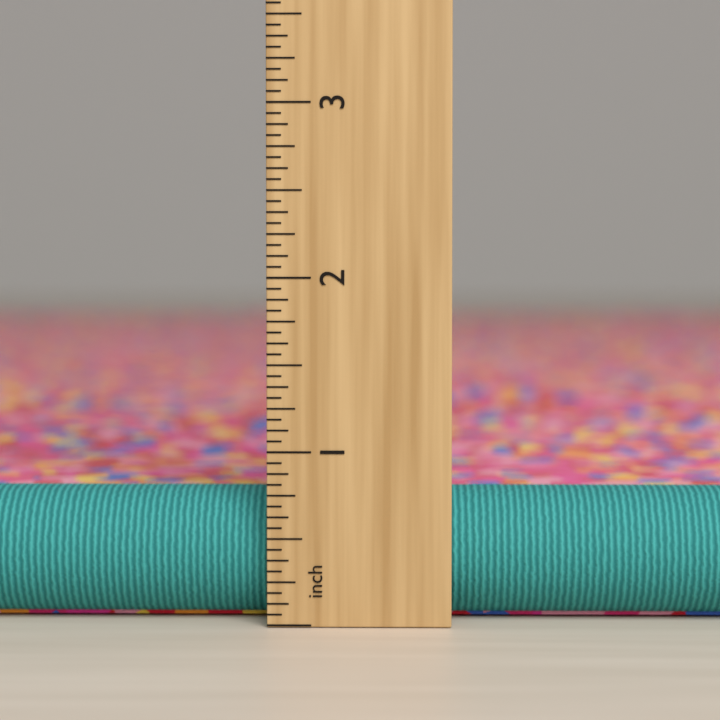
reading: 0.9375 inch
